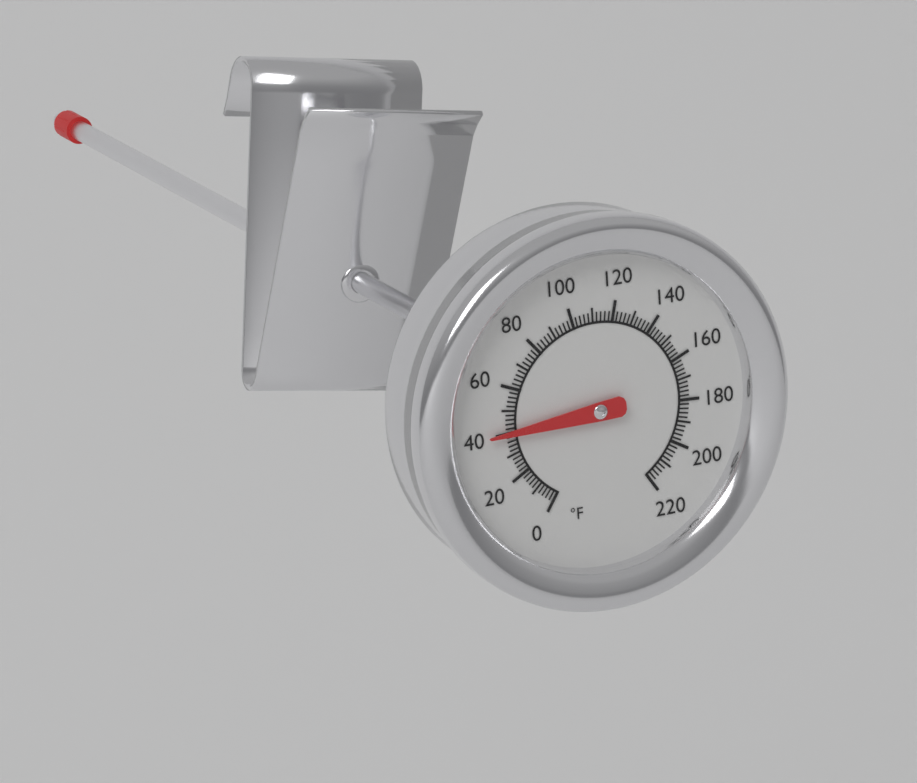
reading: 40 °F
